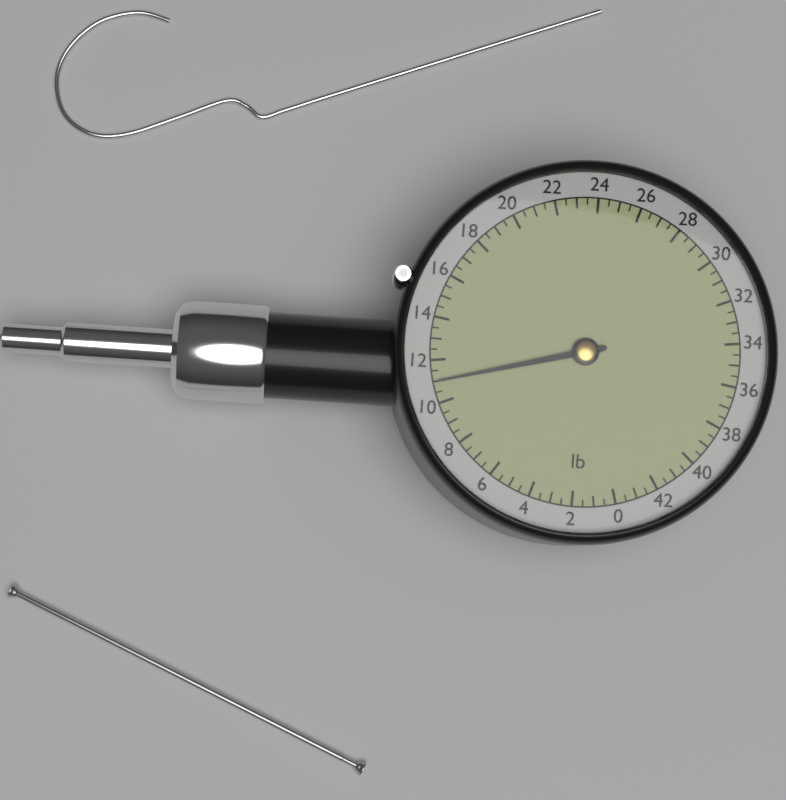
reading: 11.0 lb
